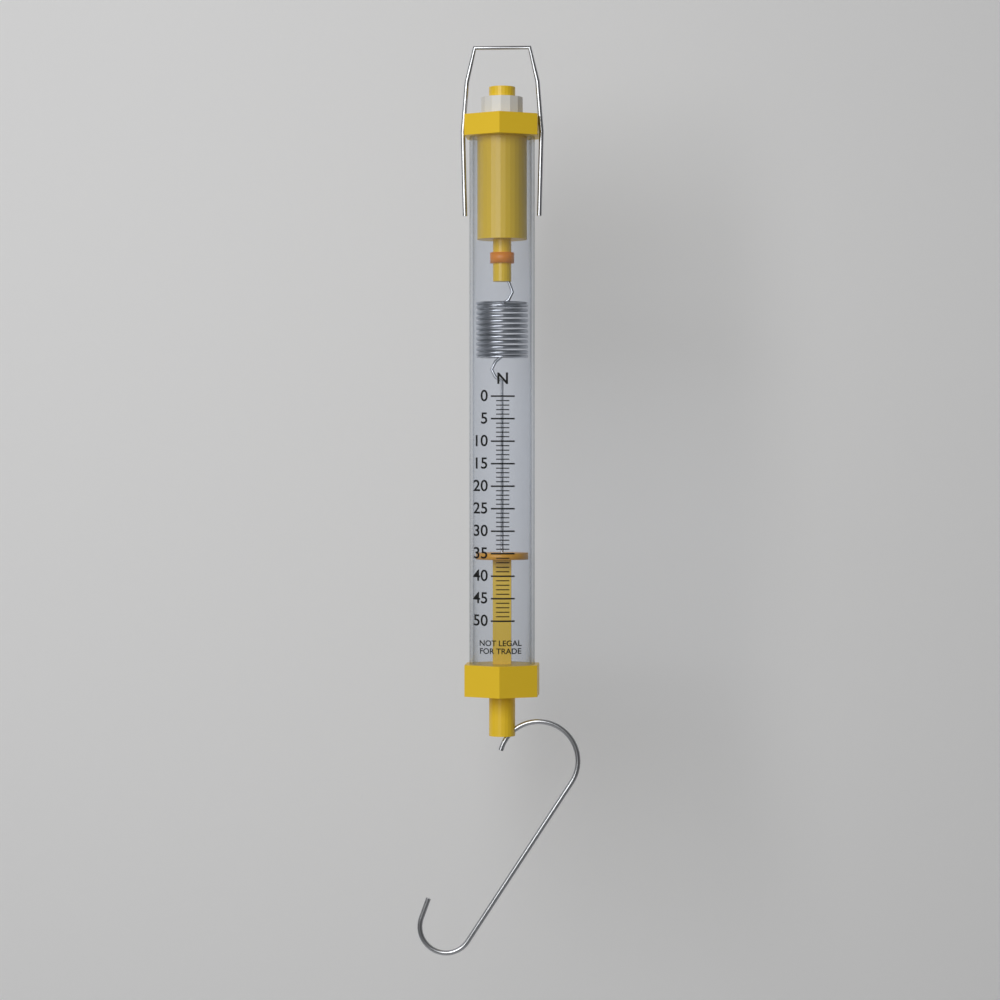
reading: 35 N
